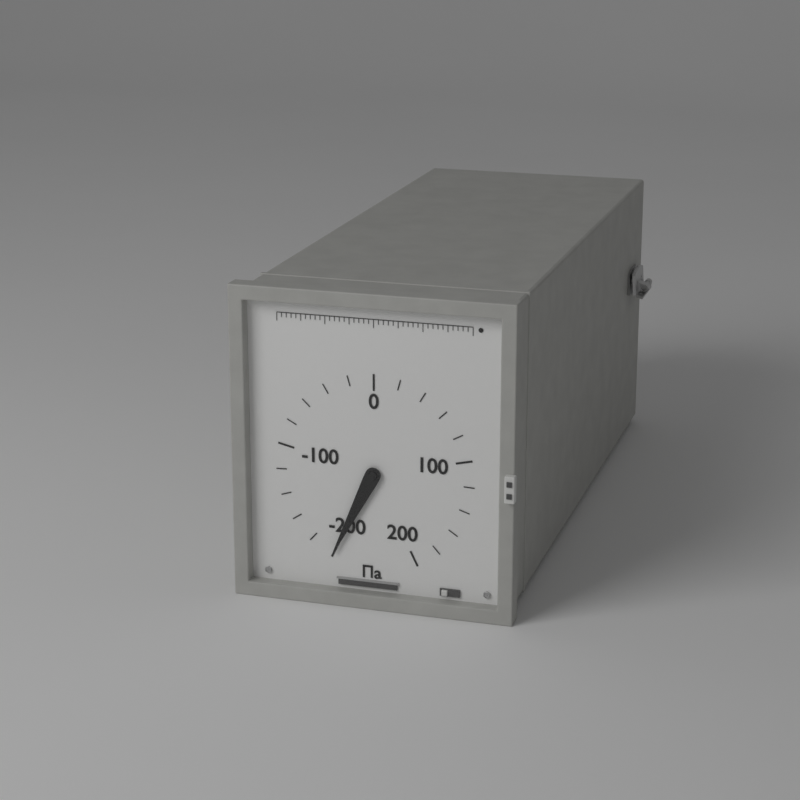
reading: -200 Pa
